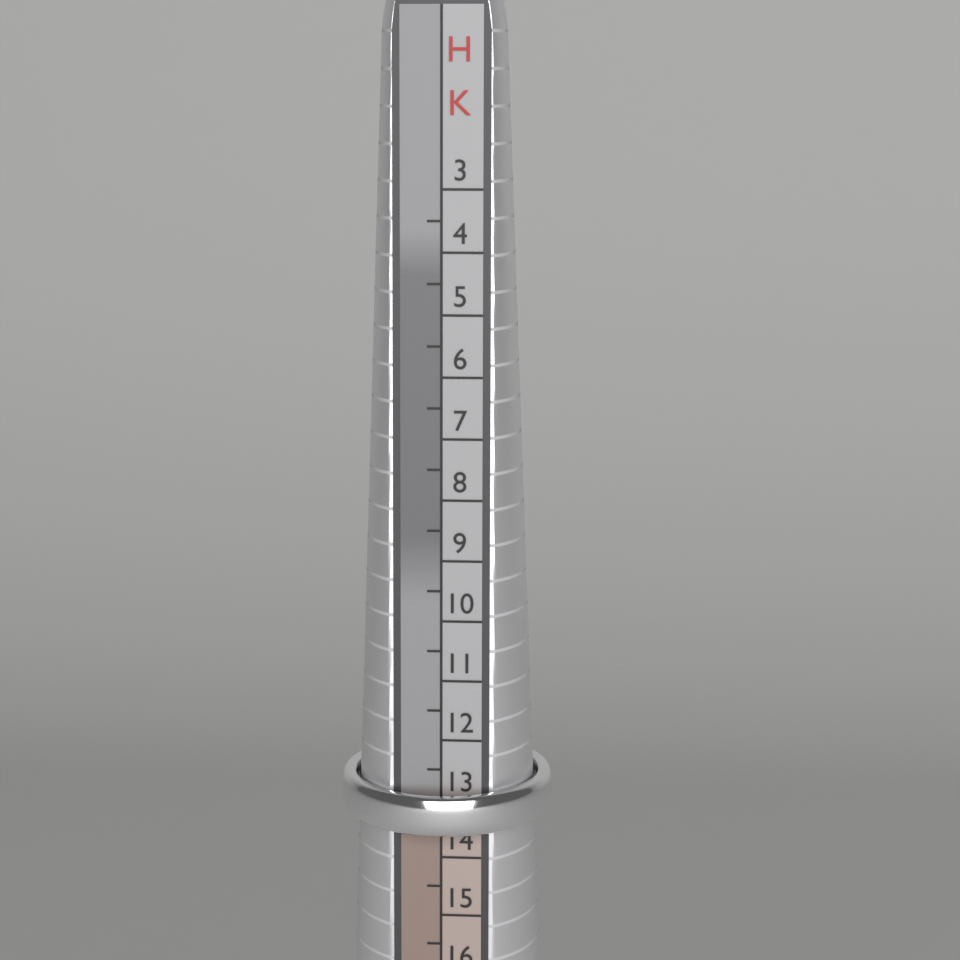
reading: 13.5 HK
